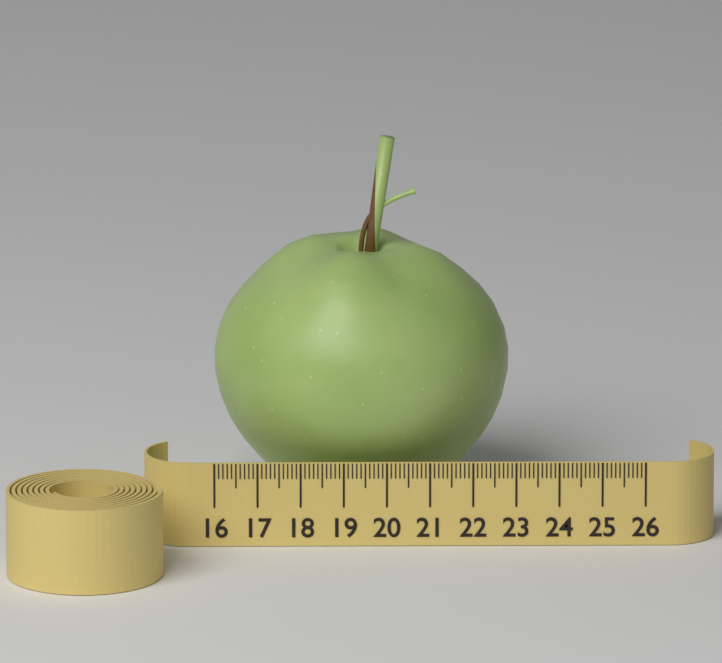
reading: 22.9 (no unit)
